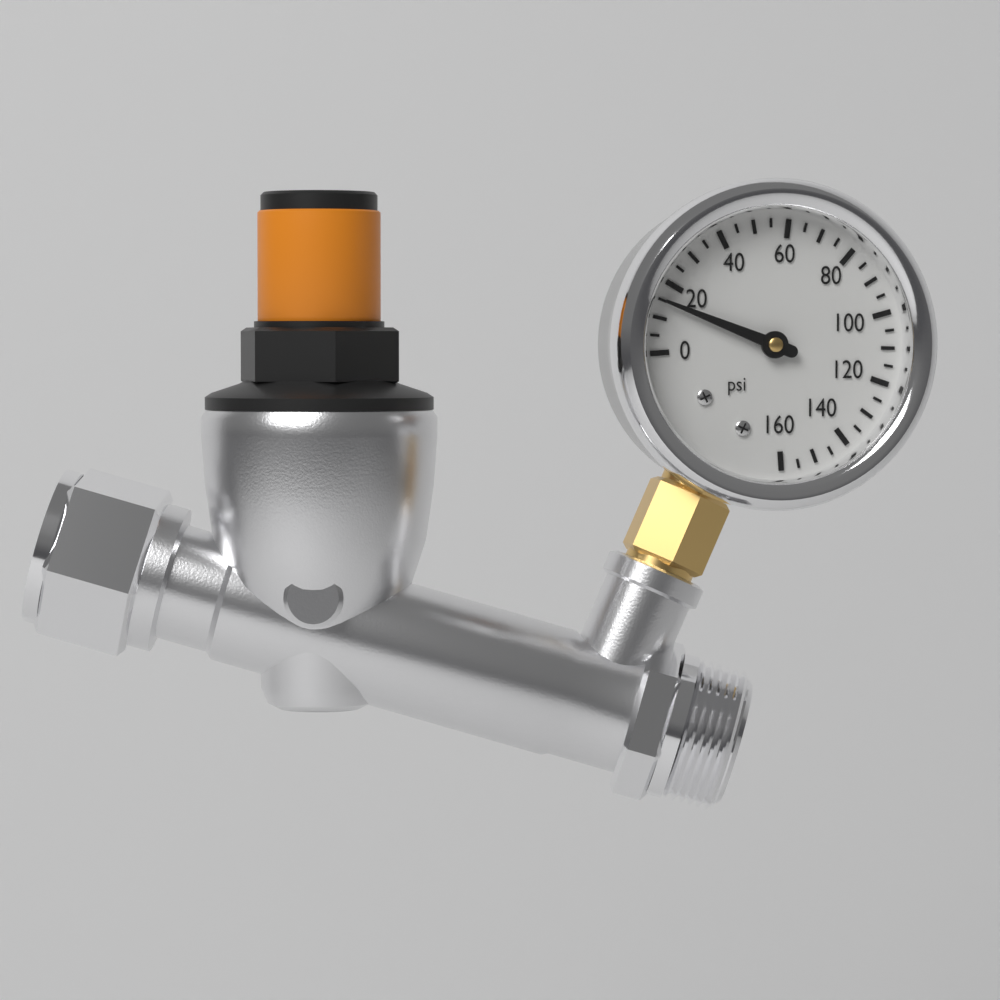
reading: 15 psi
